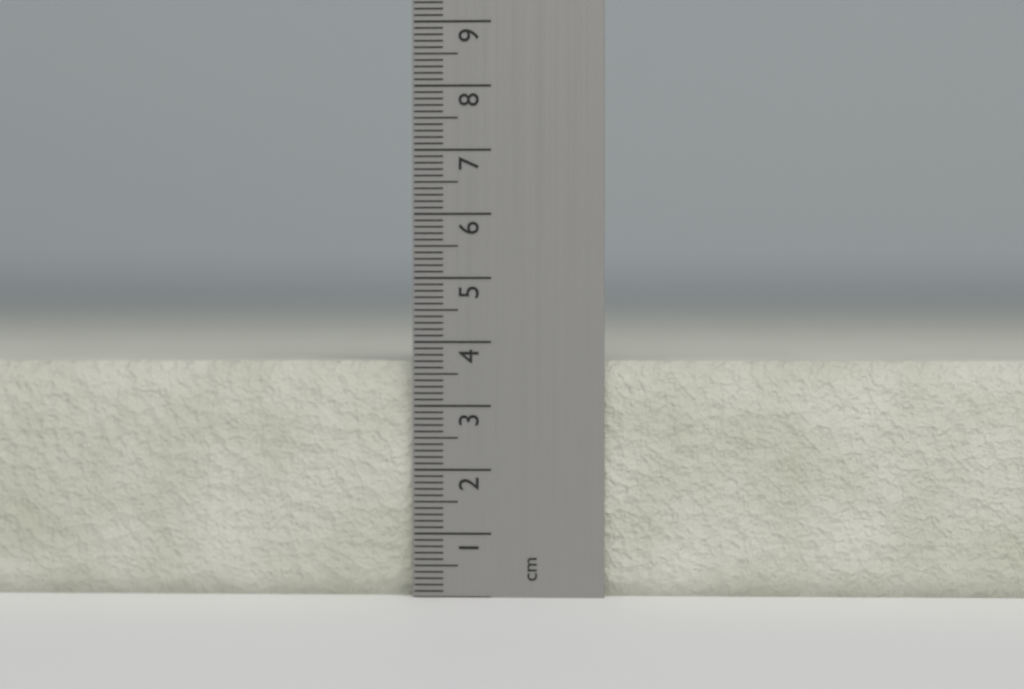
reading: 3.7 cm
